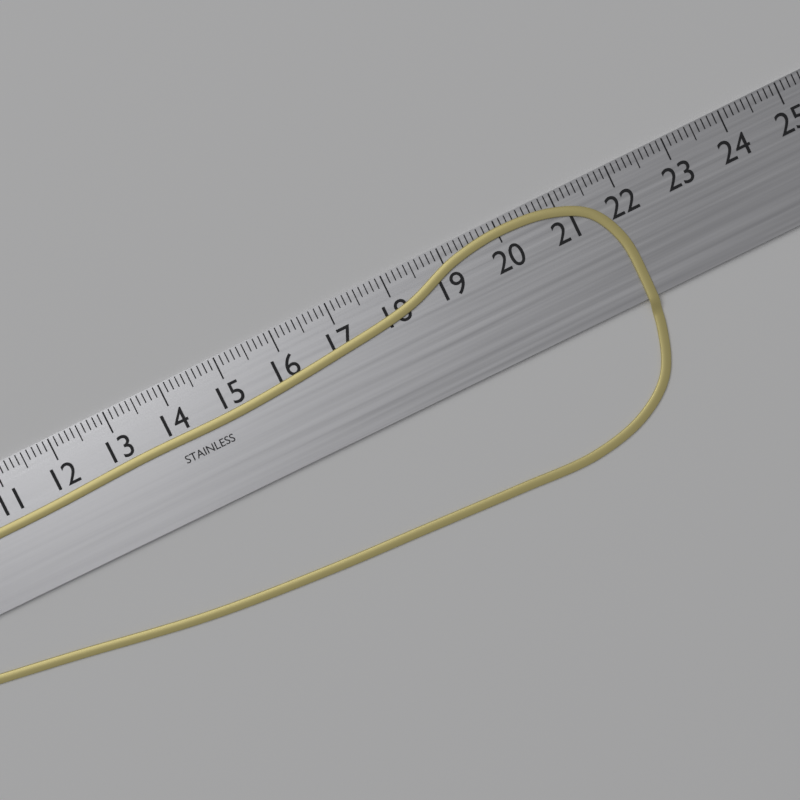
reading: 21.9 cm
